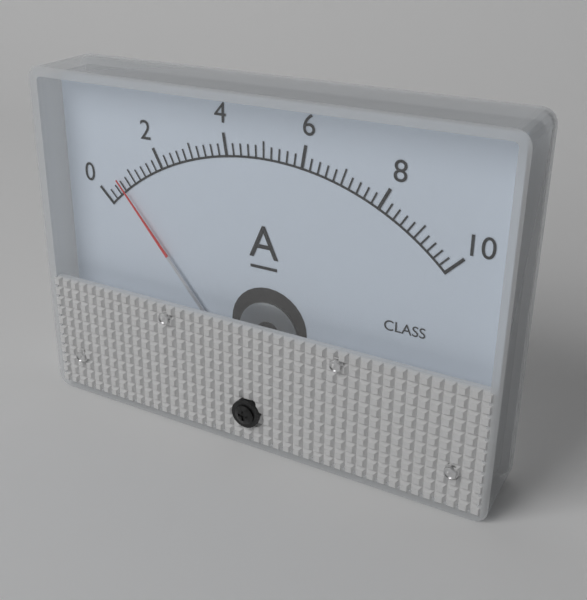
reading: 0.6 A
